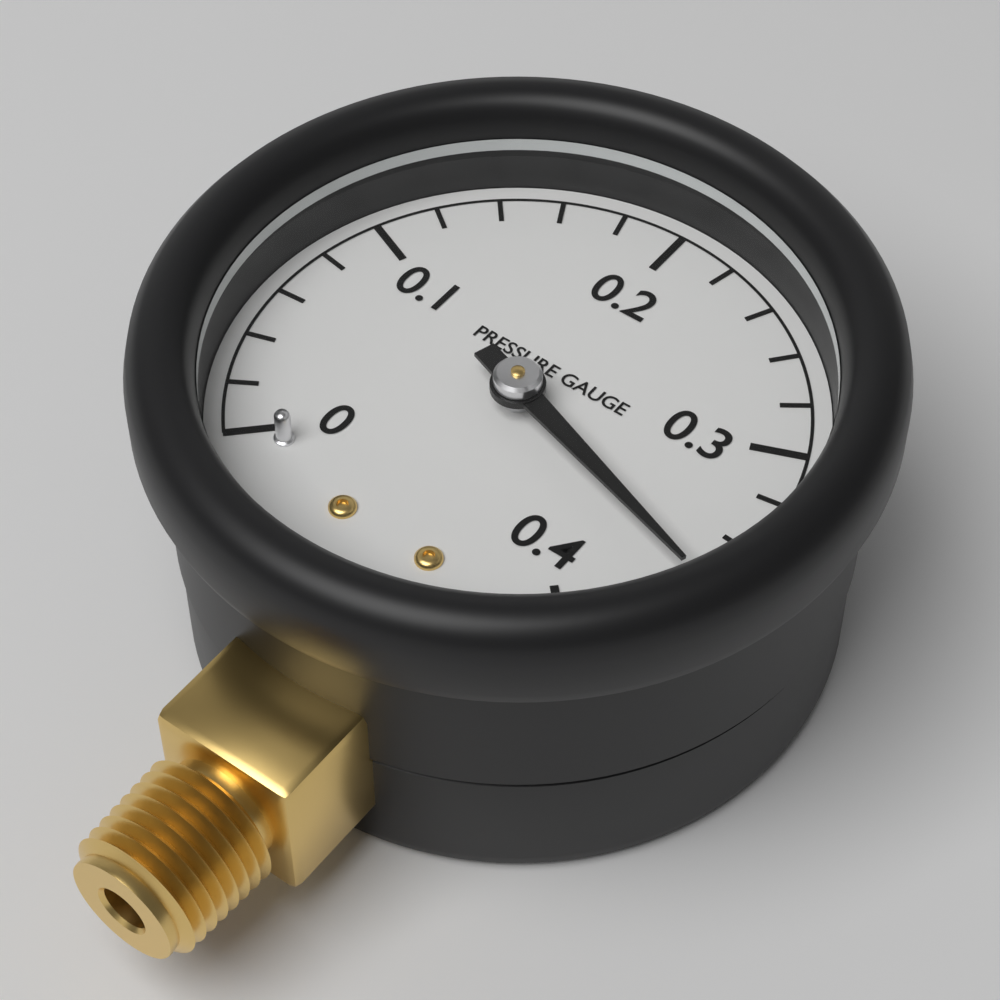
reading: 0.36 (no unit)
